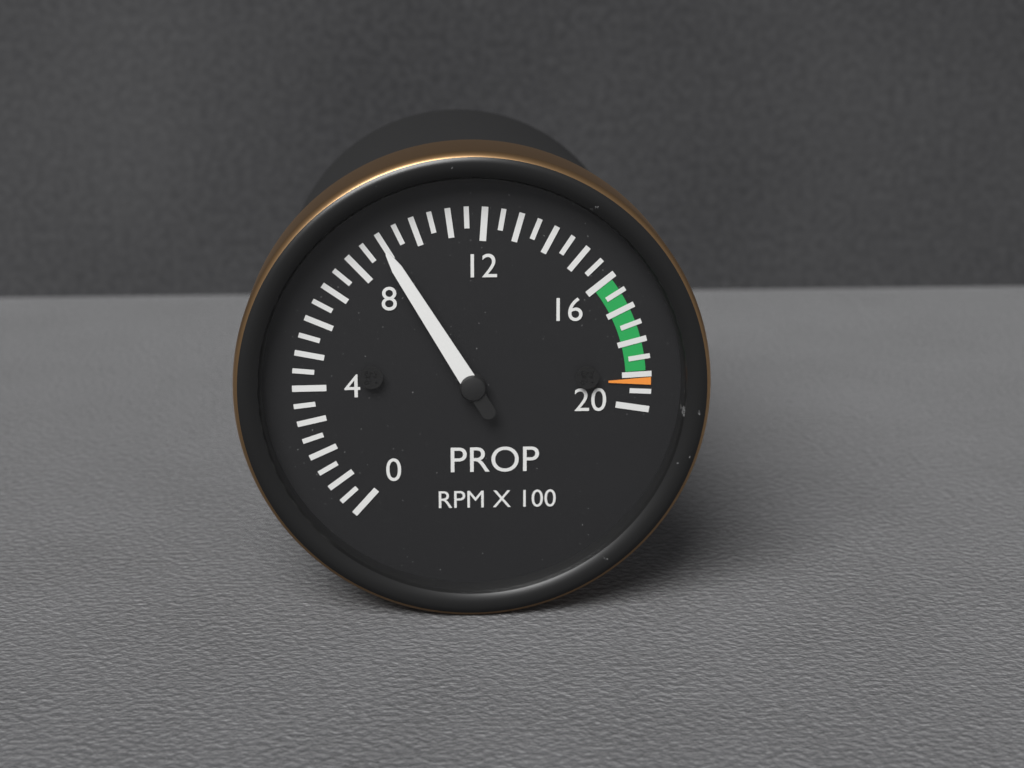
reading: 9.0 RPM X 100
